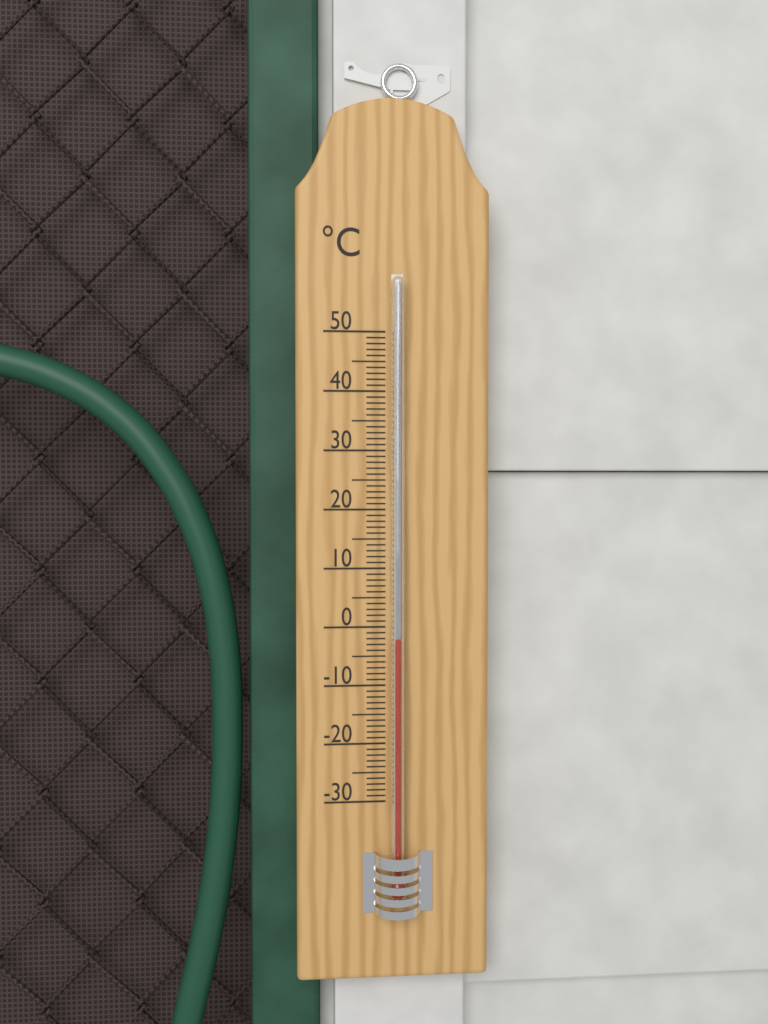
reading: -2 °C
